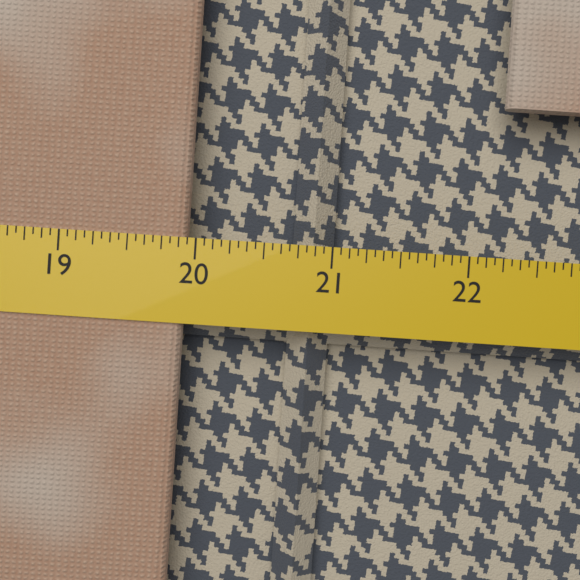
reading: 19.9375 (no unit)
